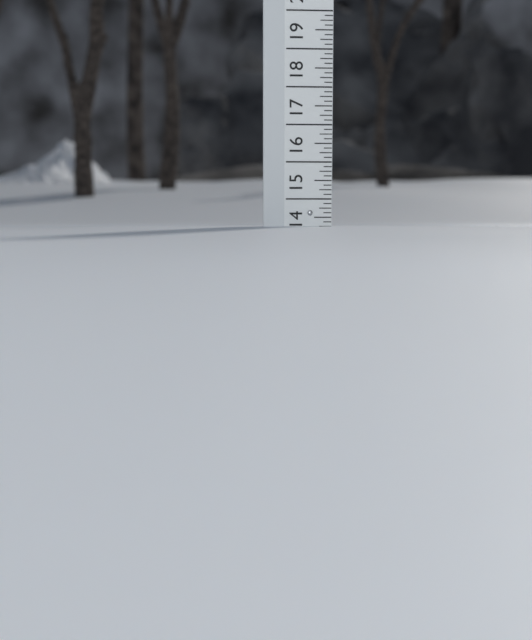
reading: 14.250 (no unit)
